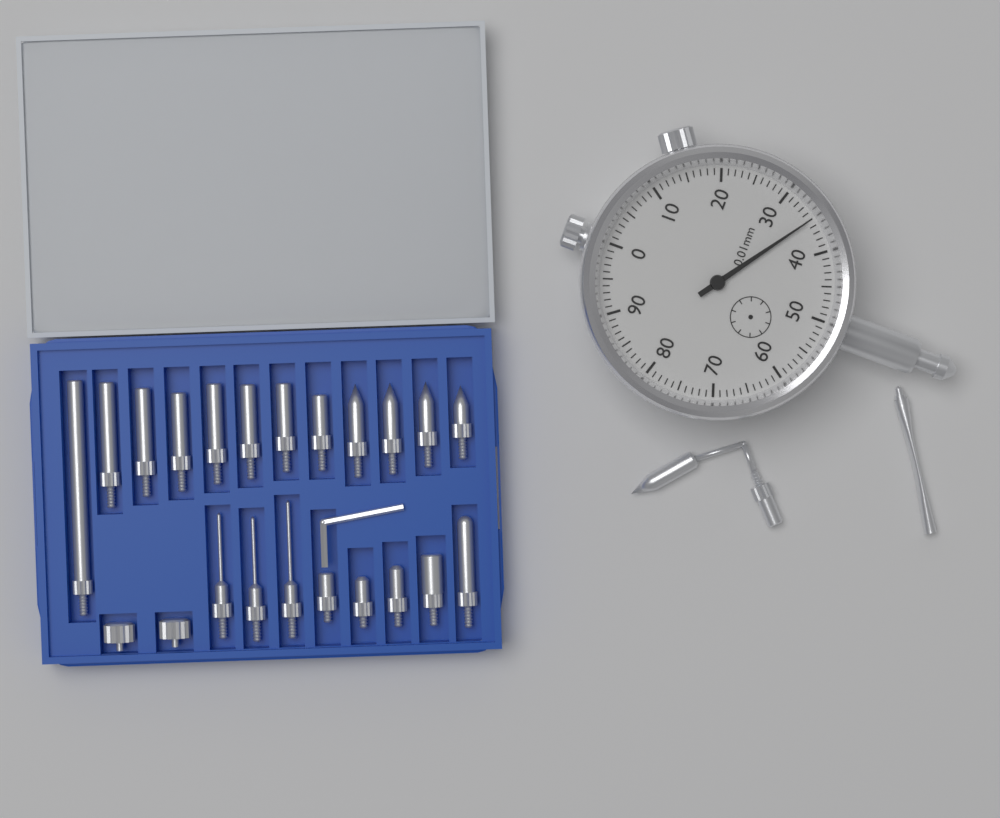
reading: 0.35 mm
